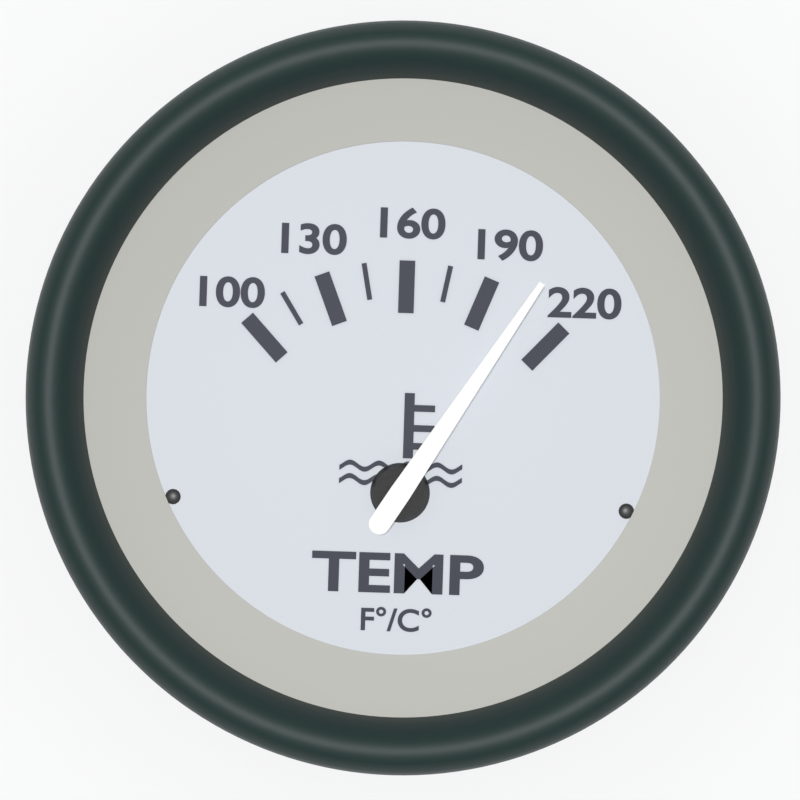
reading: 205 °F
